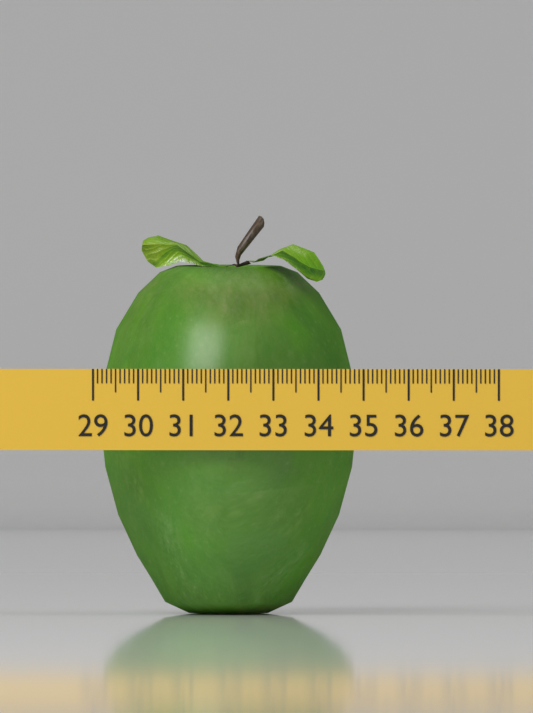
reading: 34.7 (no unit)
